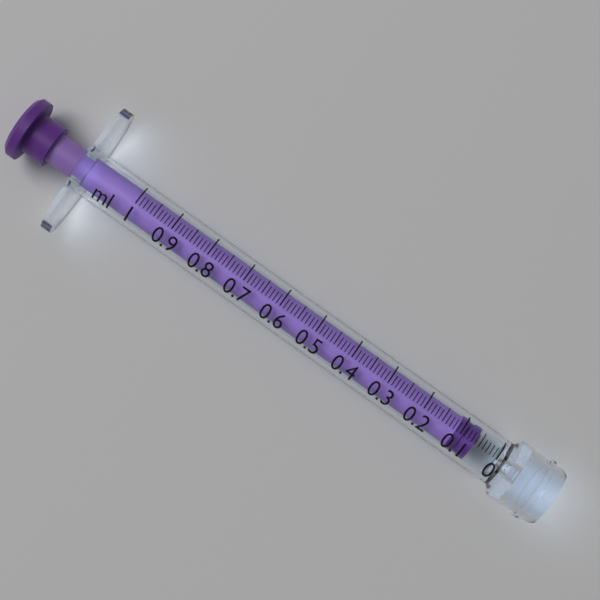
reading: 0.06 ml
